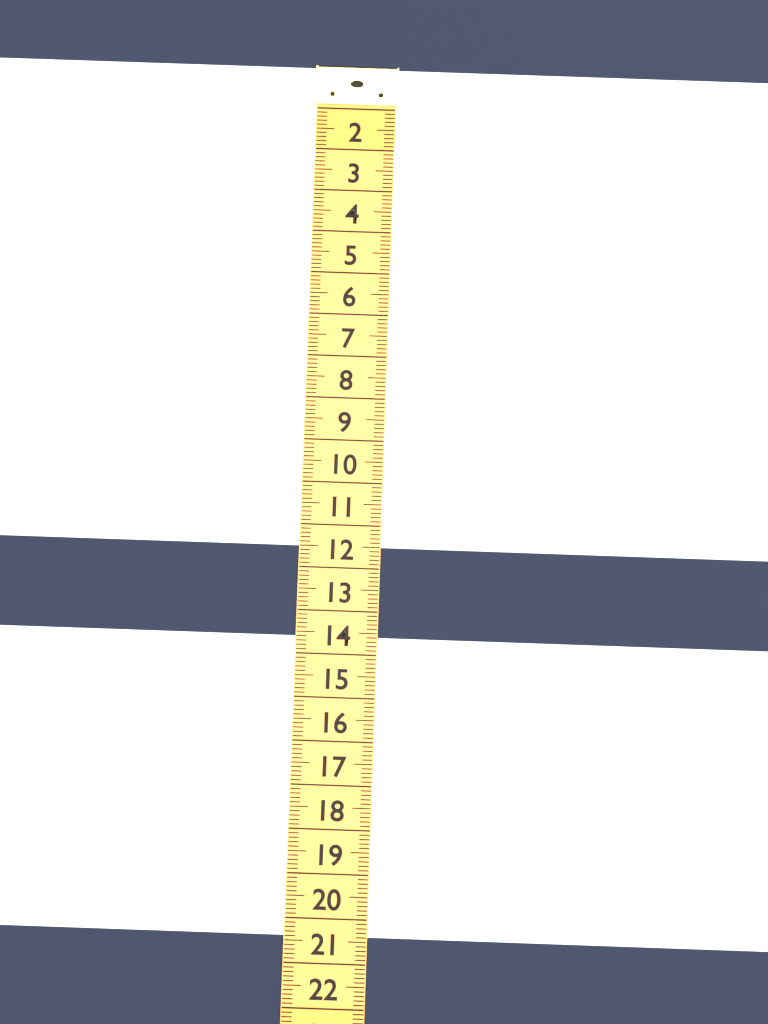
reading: 11.5 (no unit)
